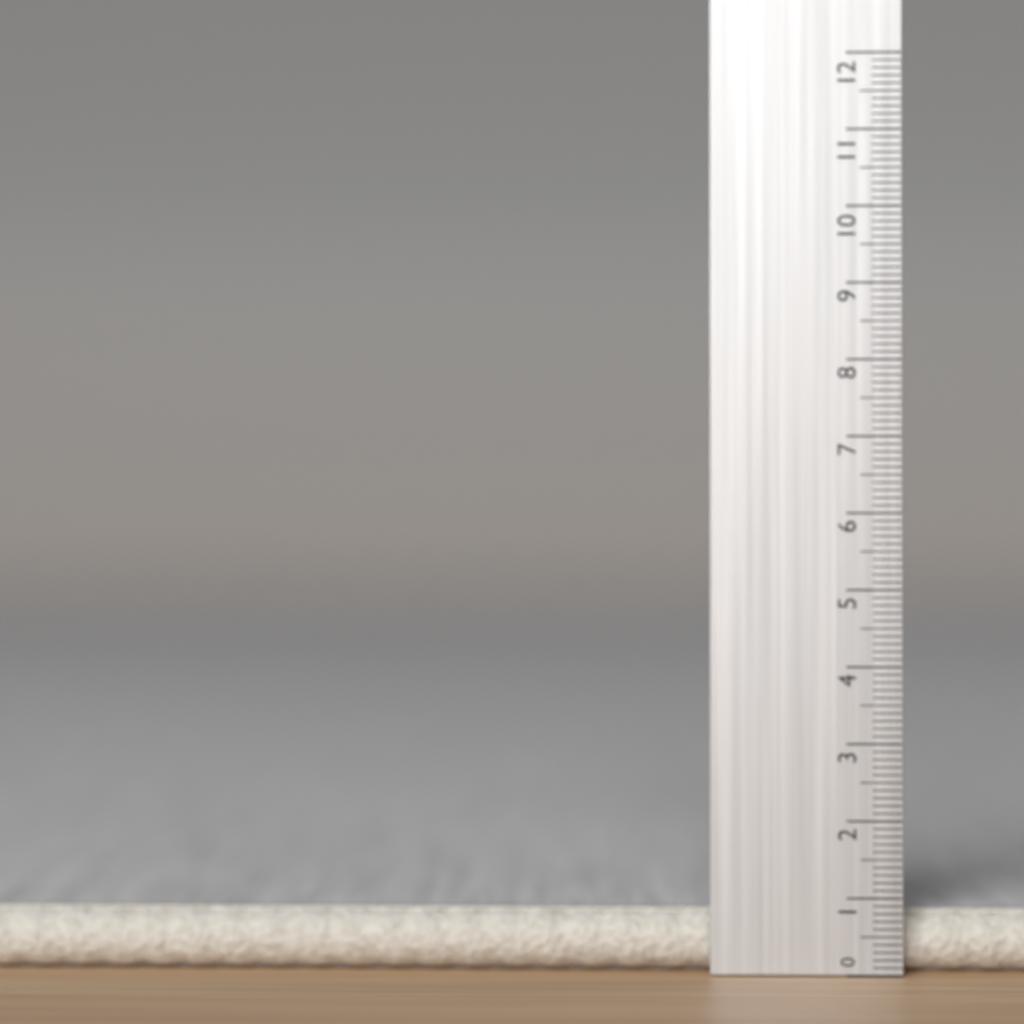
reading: 0.8 (no unit)
